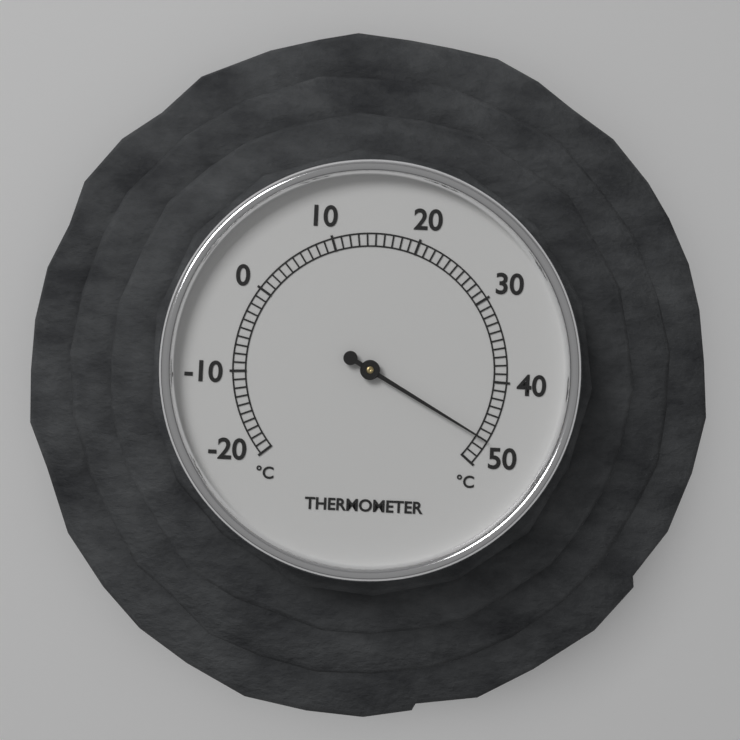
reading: 47 °C
